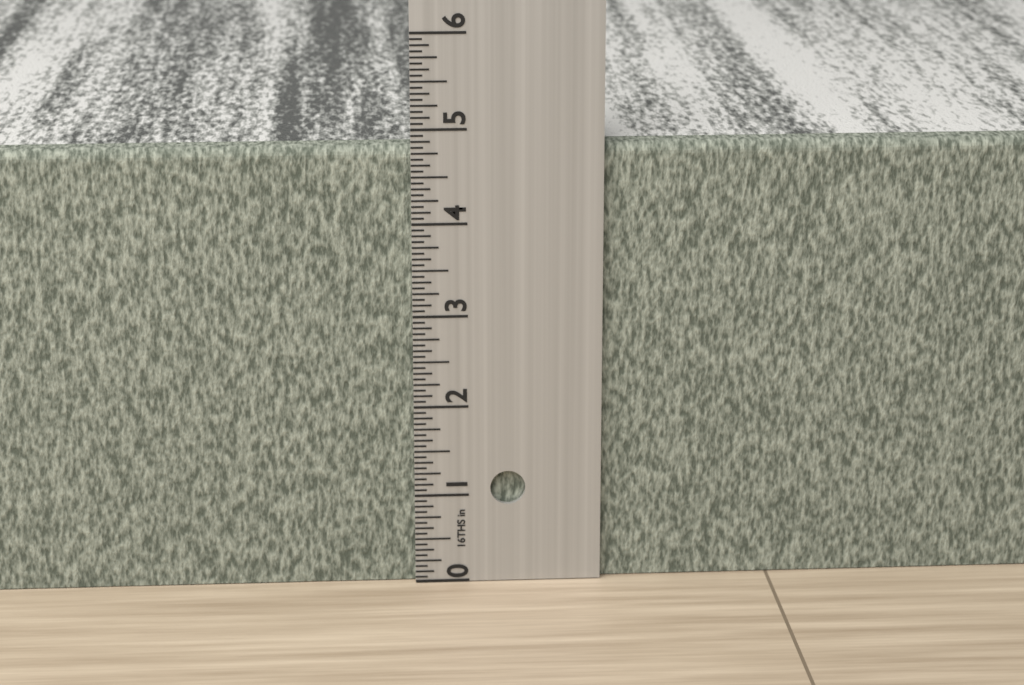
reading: 4.8125 in
